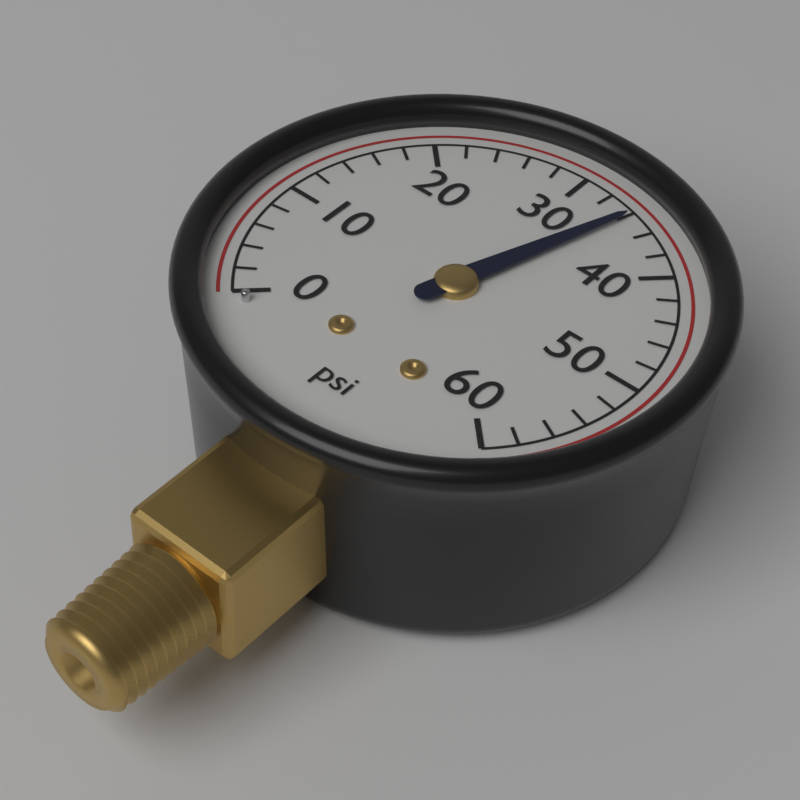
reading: 34 psi
